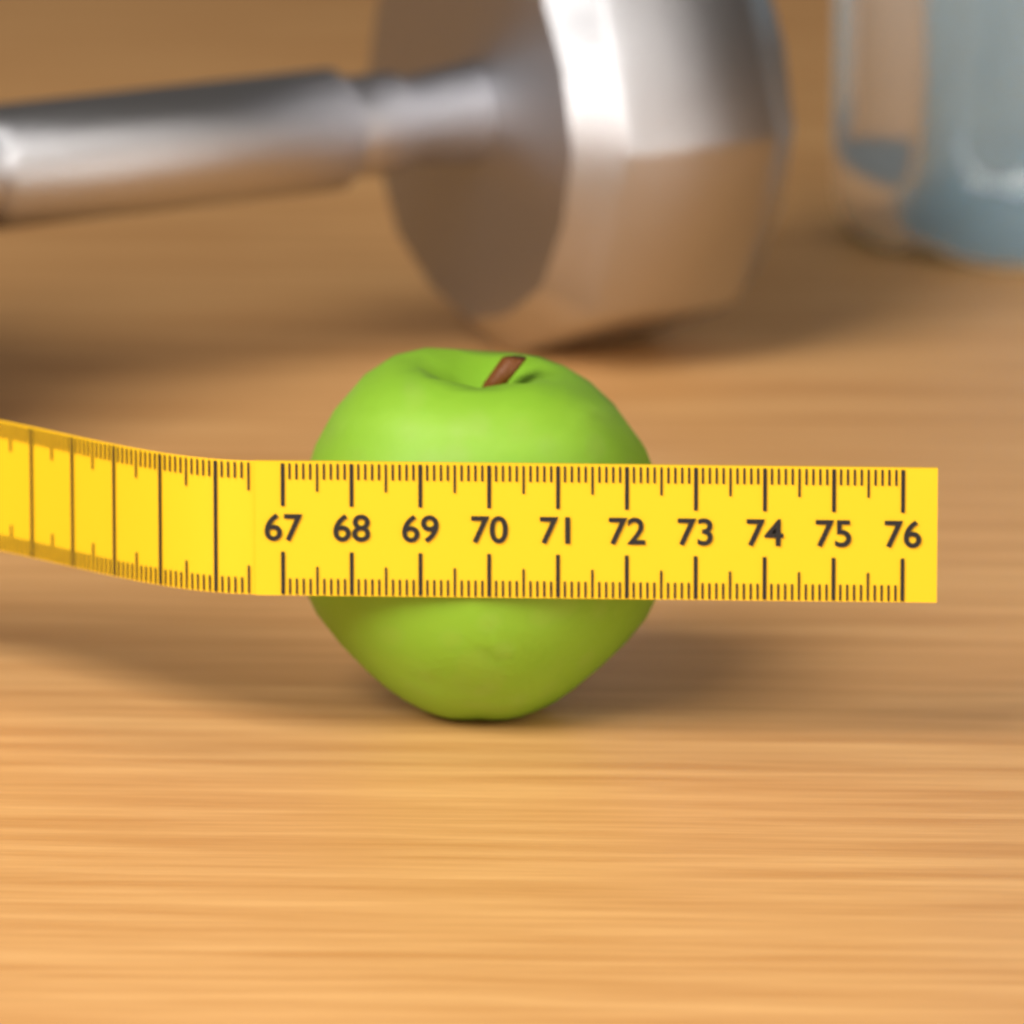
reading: 72.5 (no unit)
